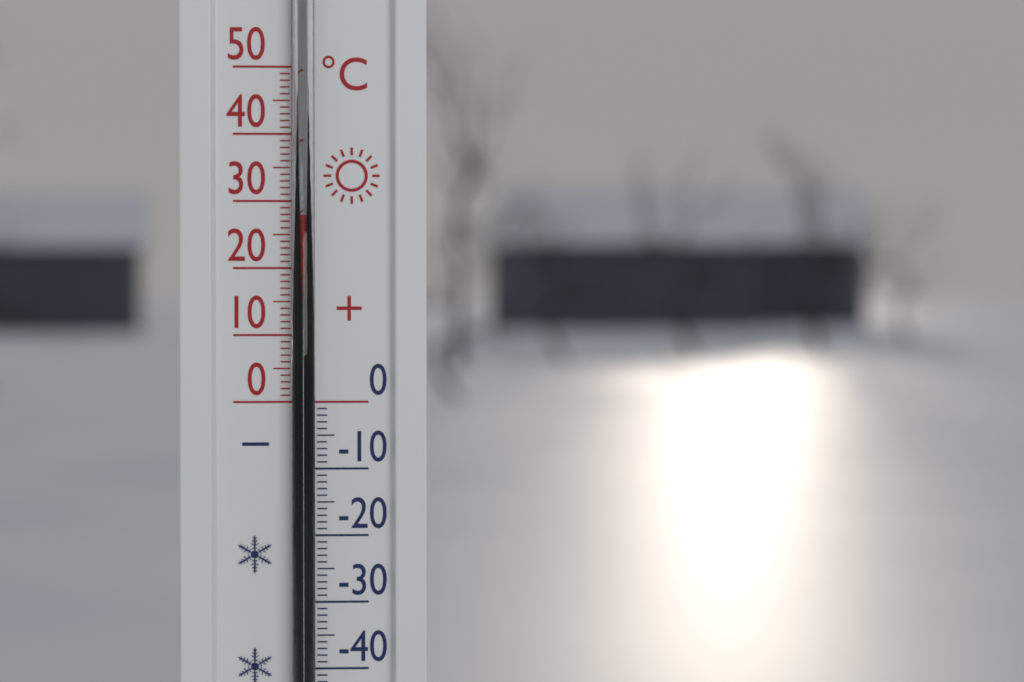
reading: 28 °C
